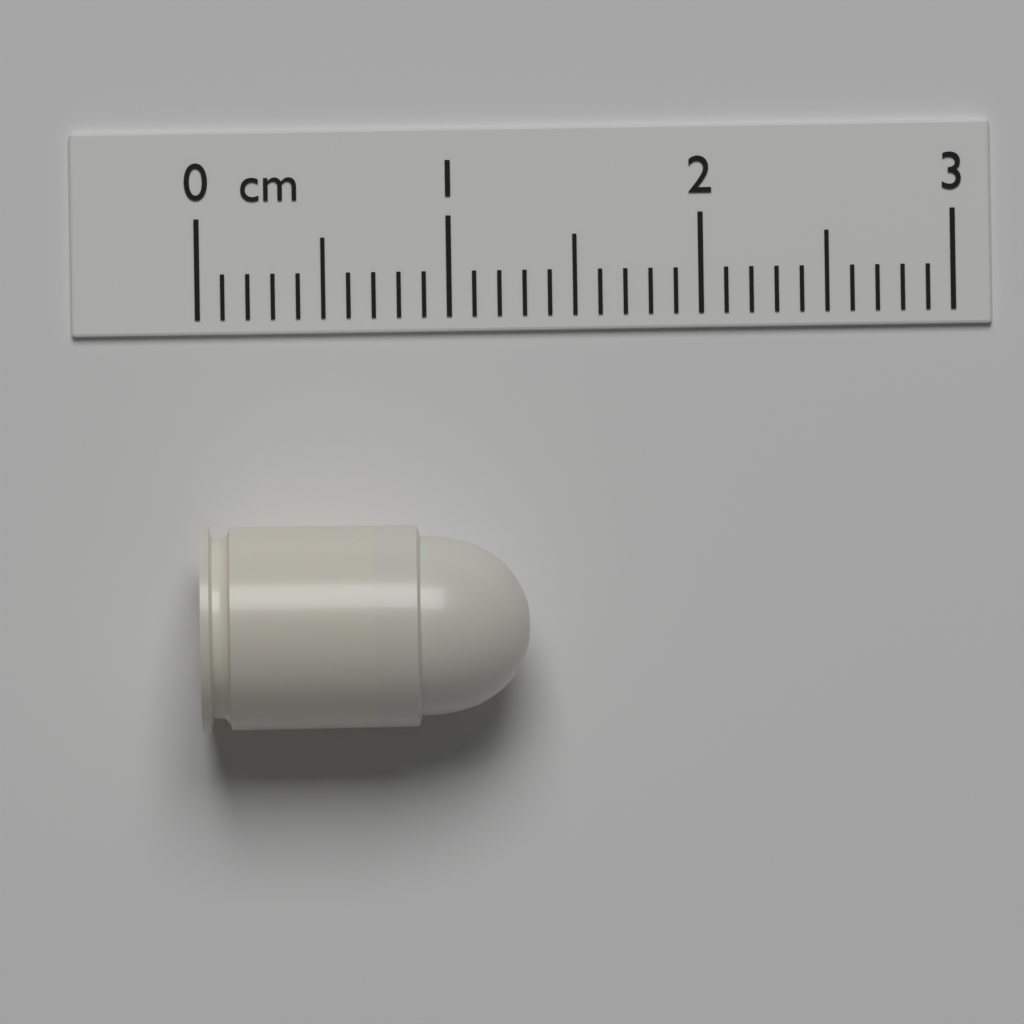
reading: 1.3 cm
